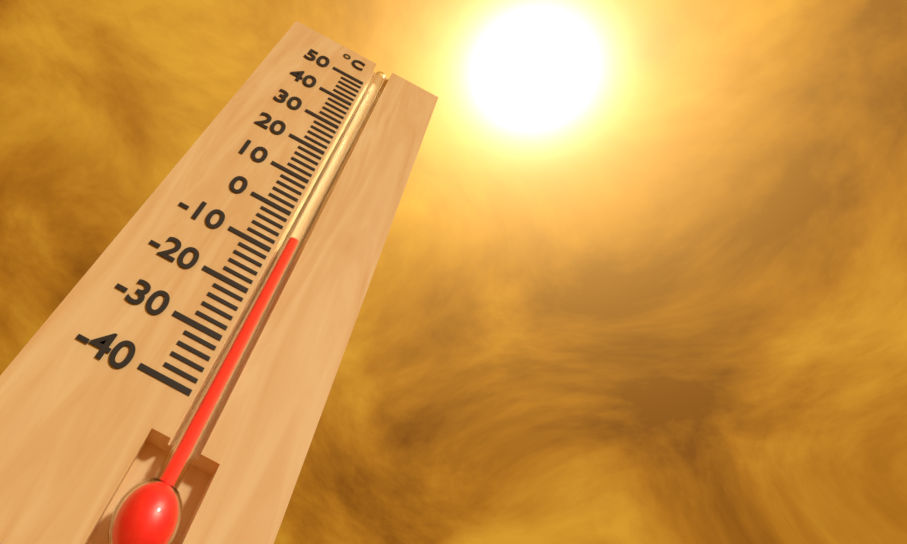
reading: -6 °C
